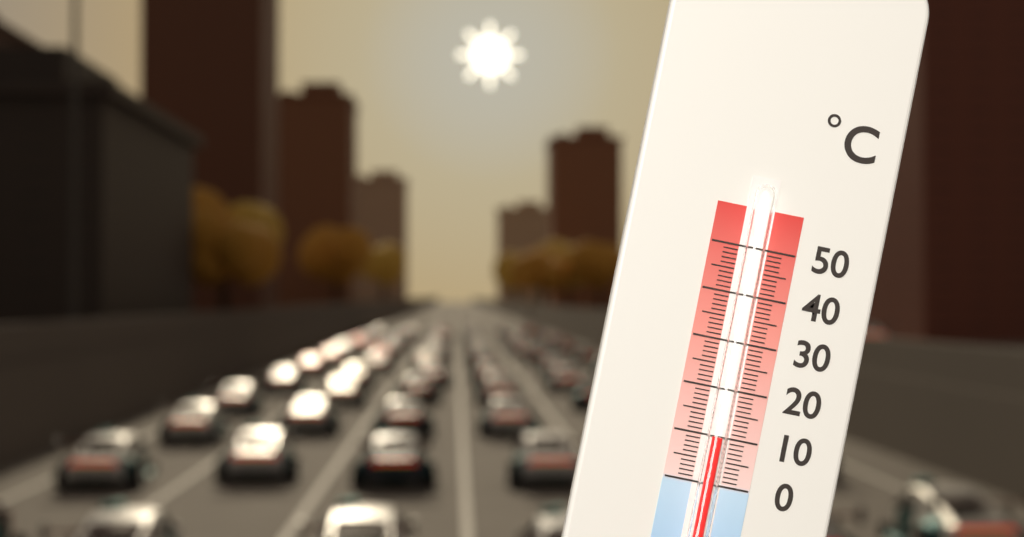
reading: 10 °C
